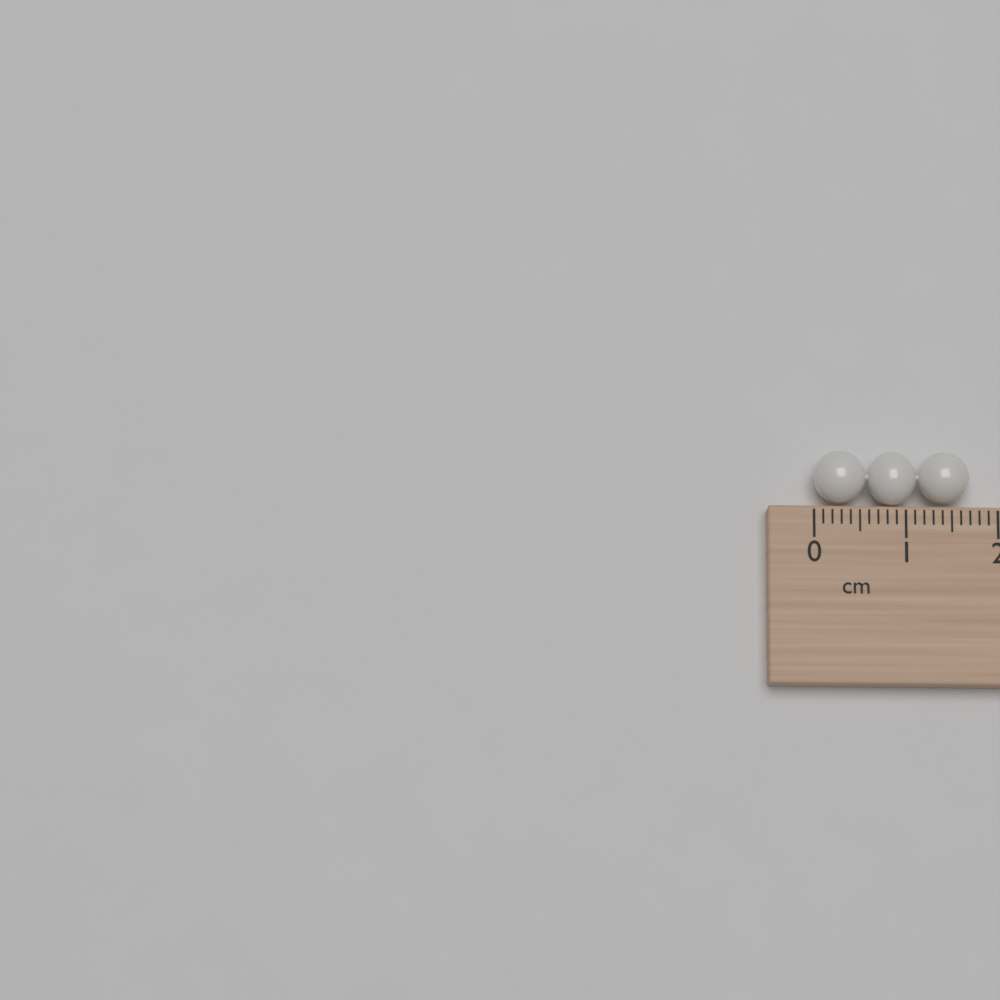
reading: 1.7 cm
